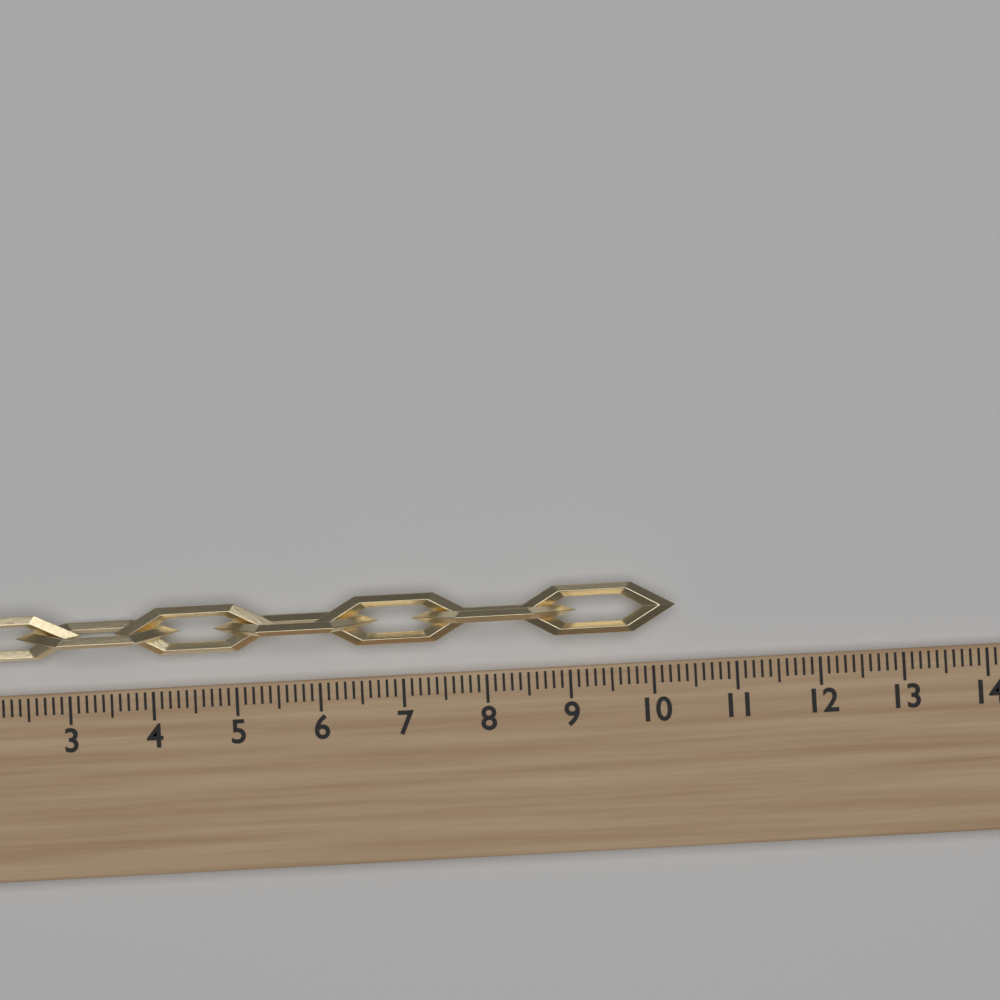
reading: 10.3 (no unit)
